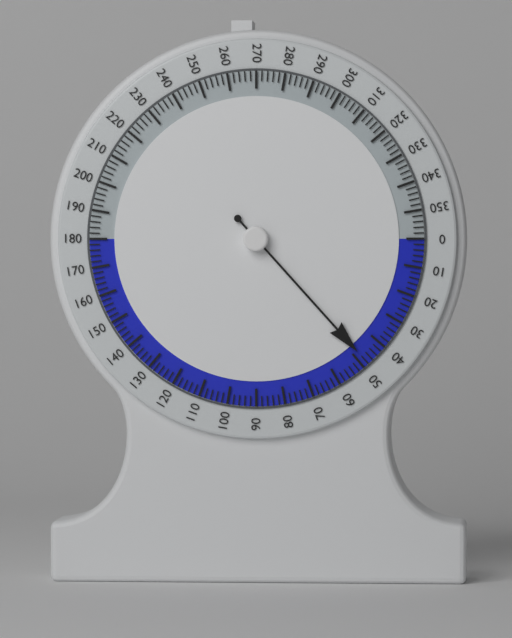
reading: 48 (no unit)
